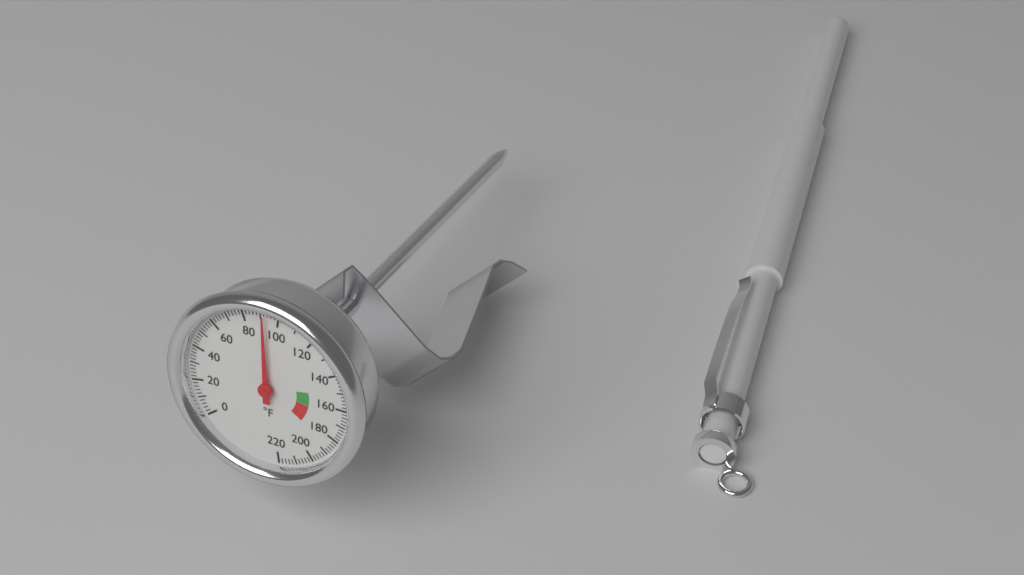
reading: 92 °F
